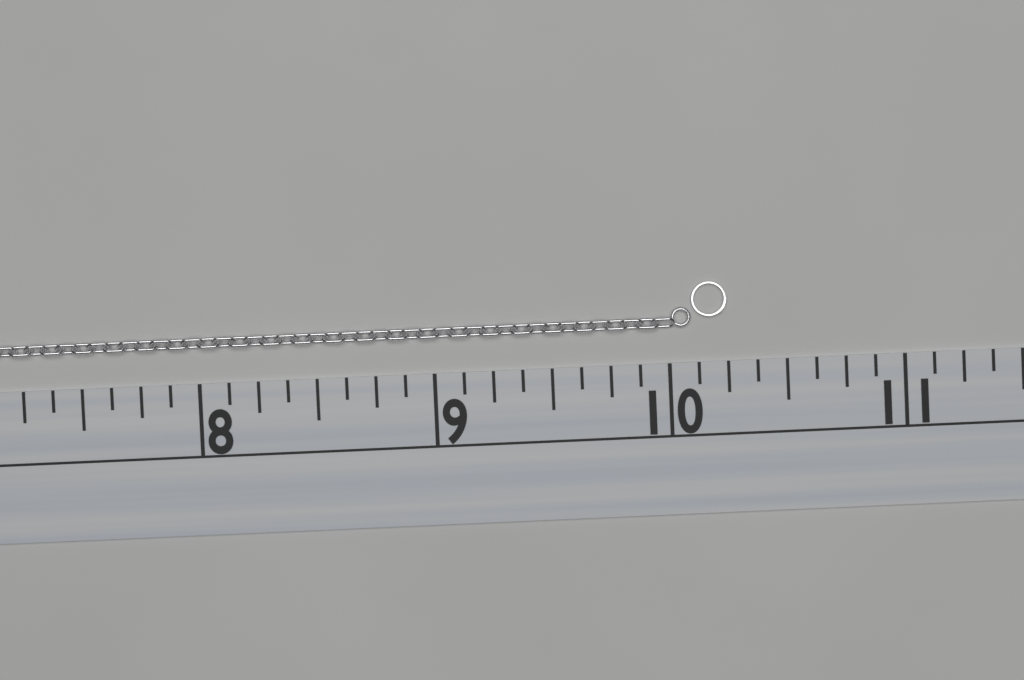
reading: 10.250 (no unit)
